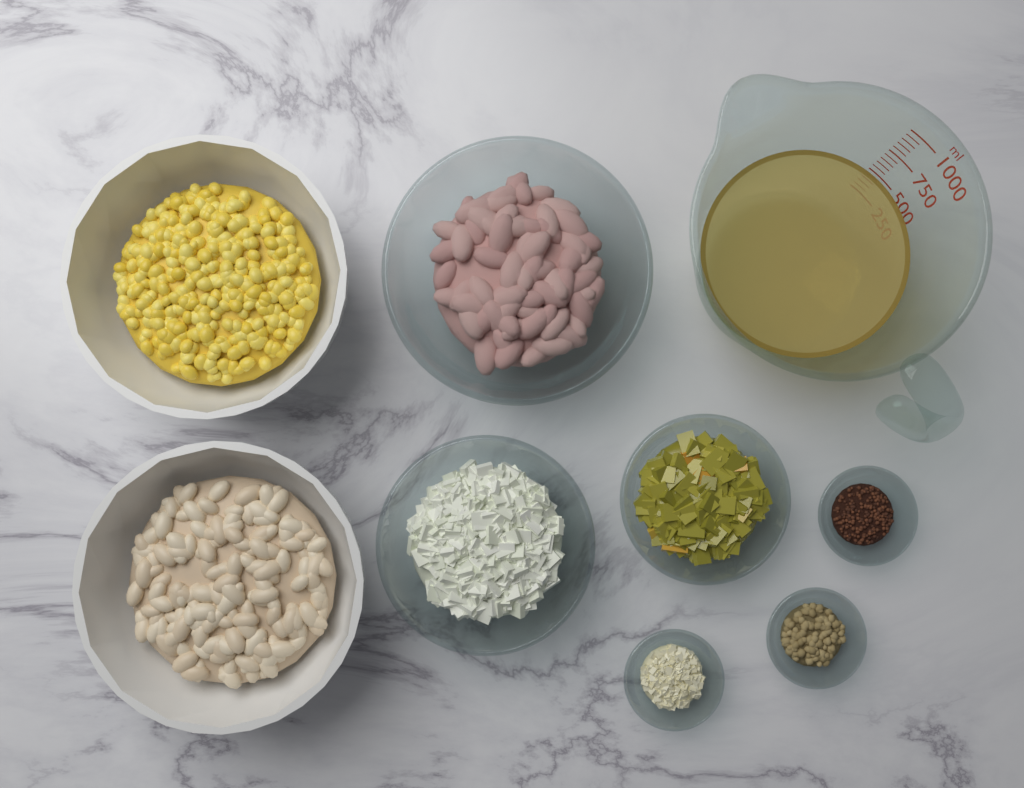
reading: 550 ml
